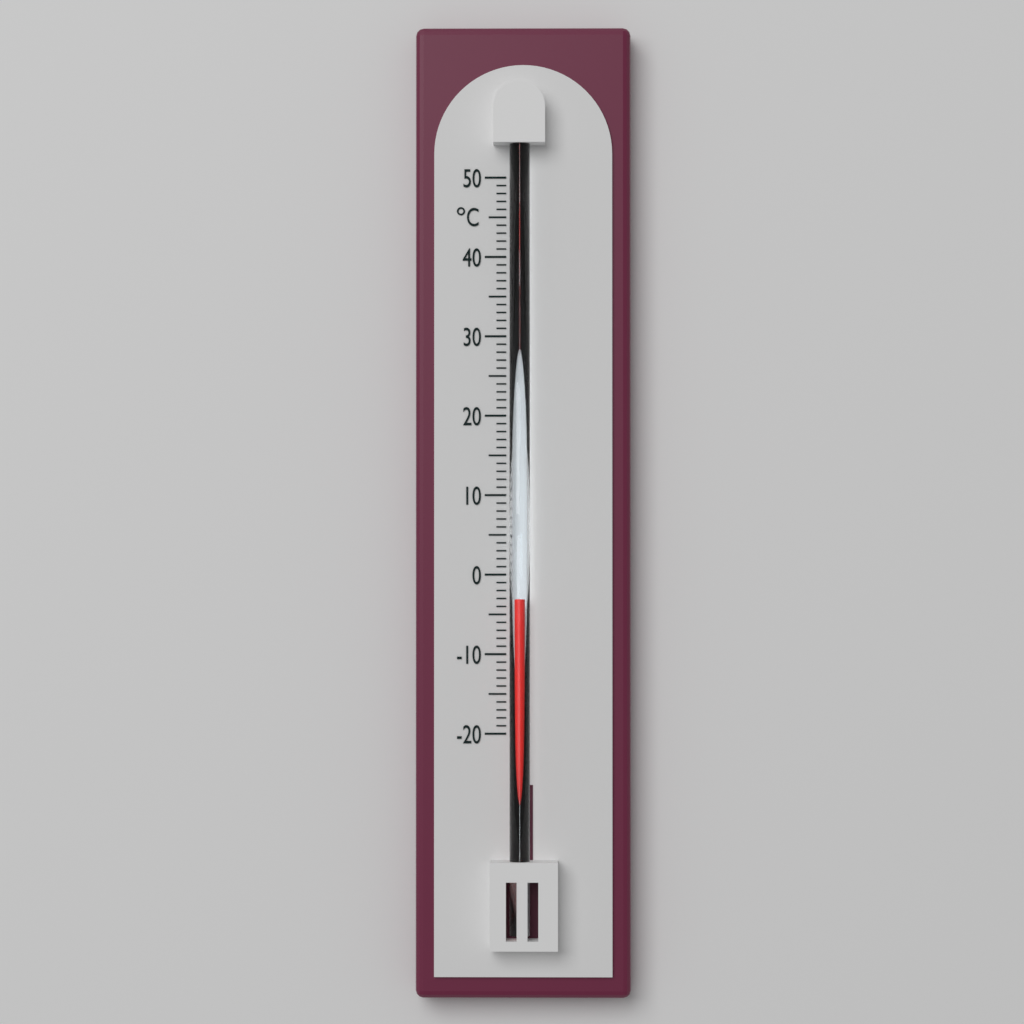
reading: -3 °C
